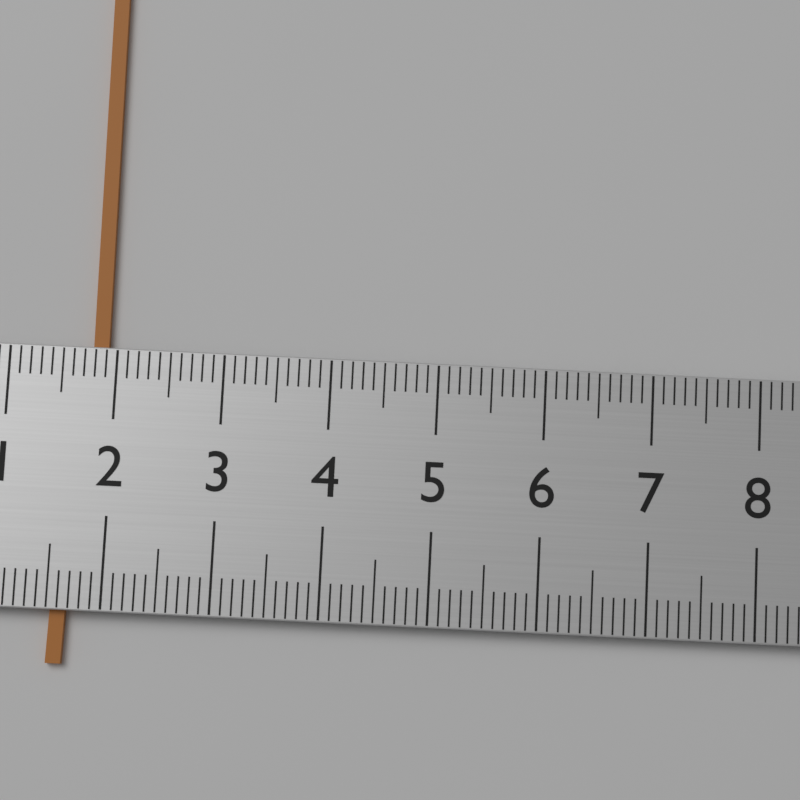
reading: 1.9 (no unit)
